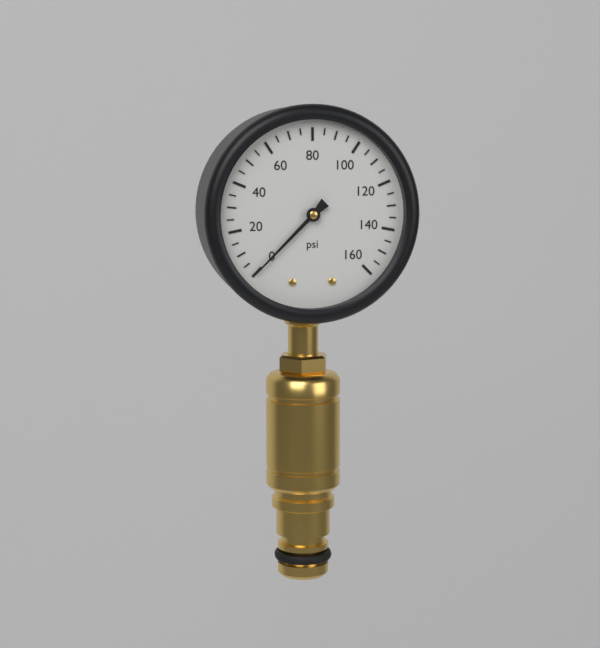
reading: 0 psi
